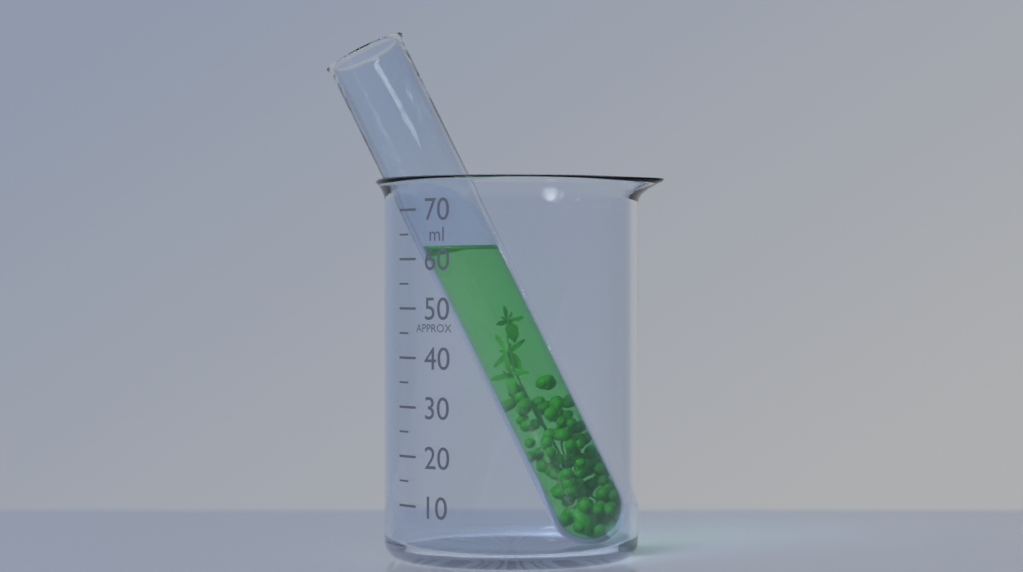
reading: 63 ml
